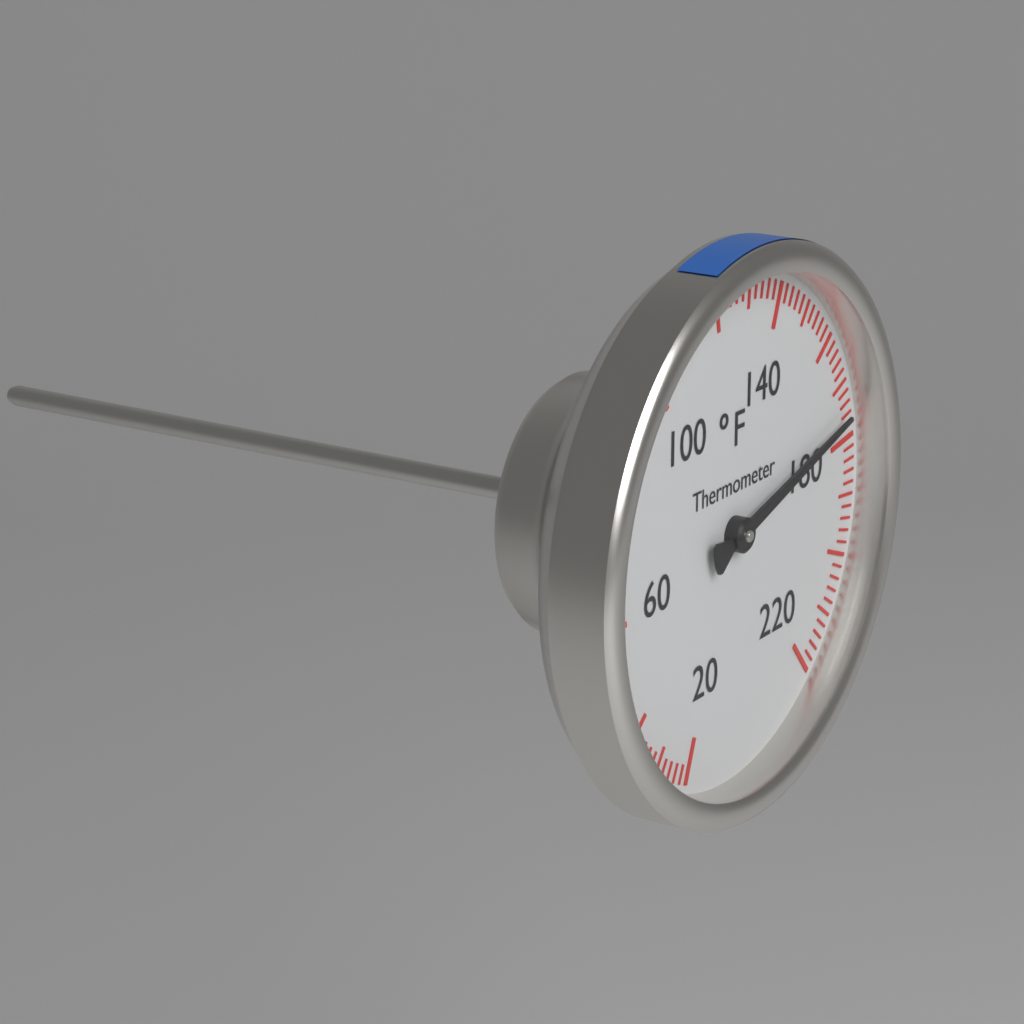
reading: 176 °F
